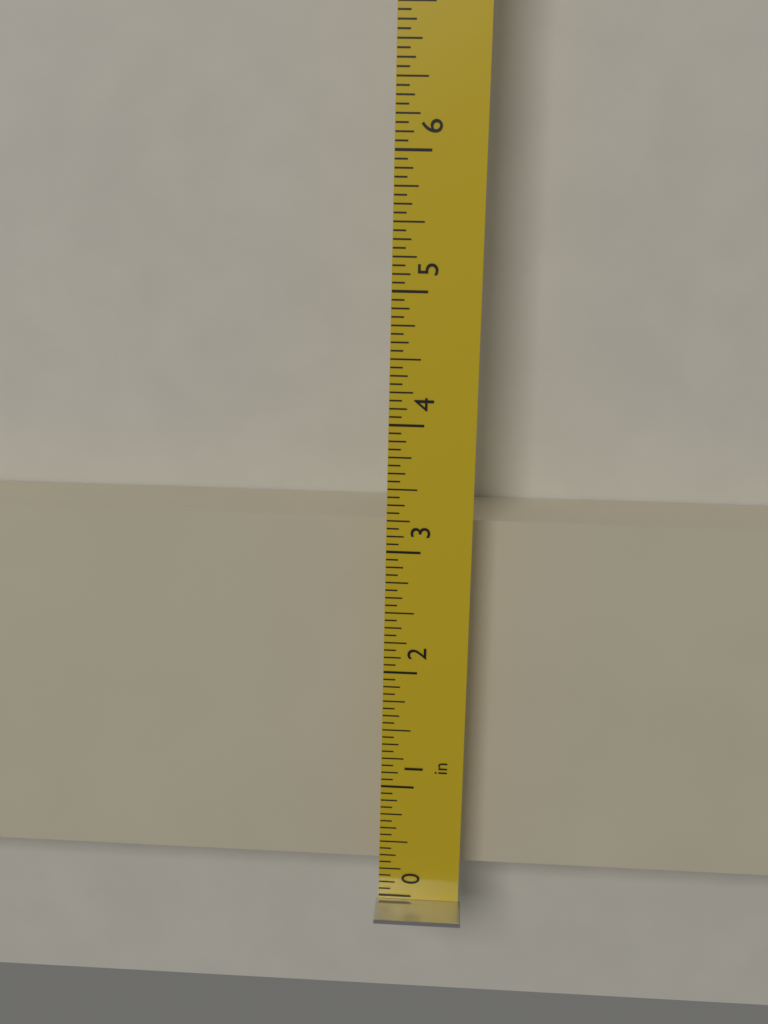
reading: 3.1250 in
